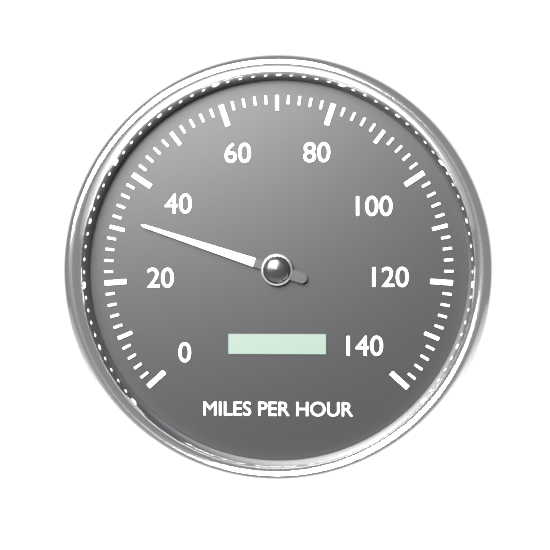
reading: 32 mph
